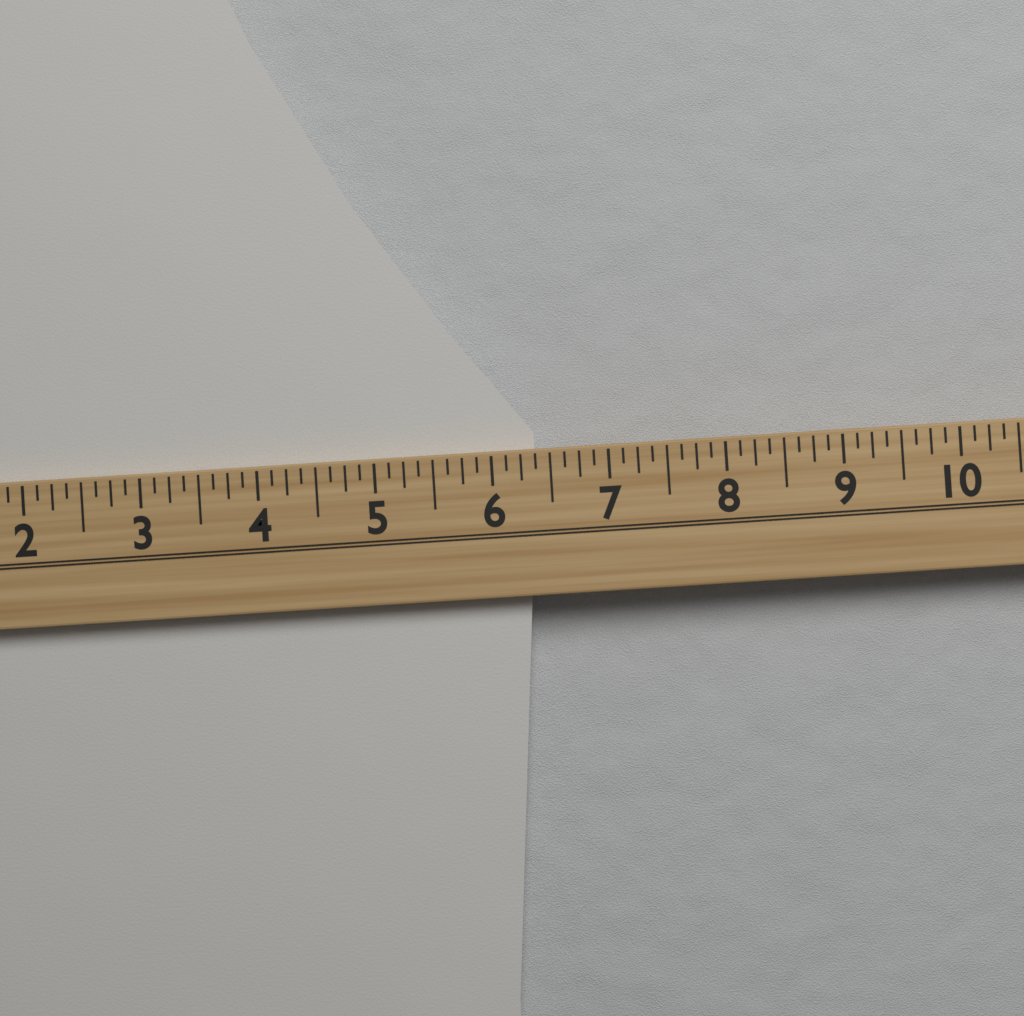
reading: 6.375 (no unit)
